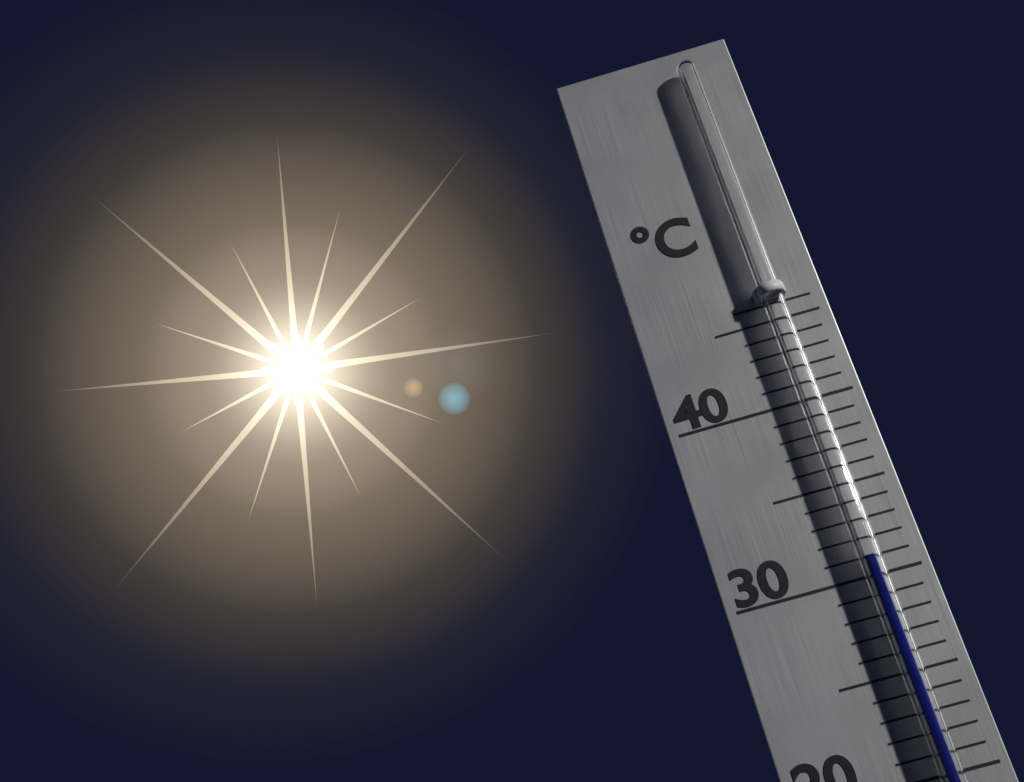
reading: 31 °C
